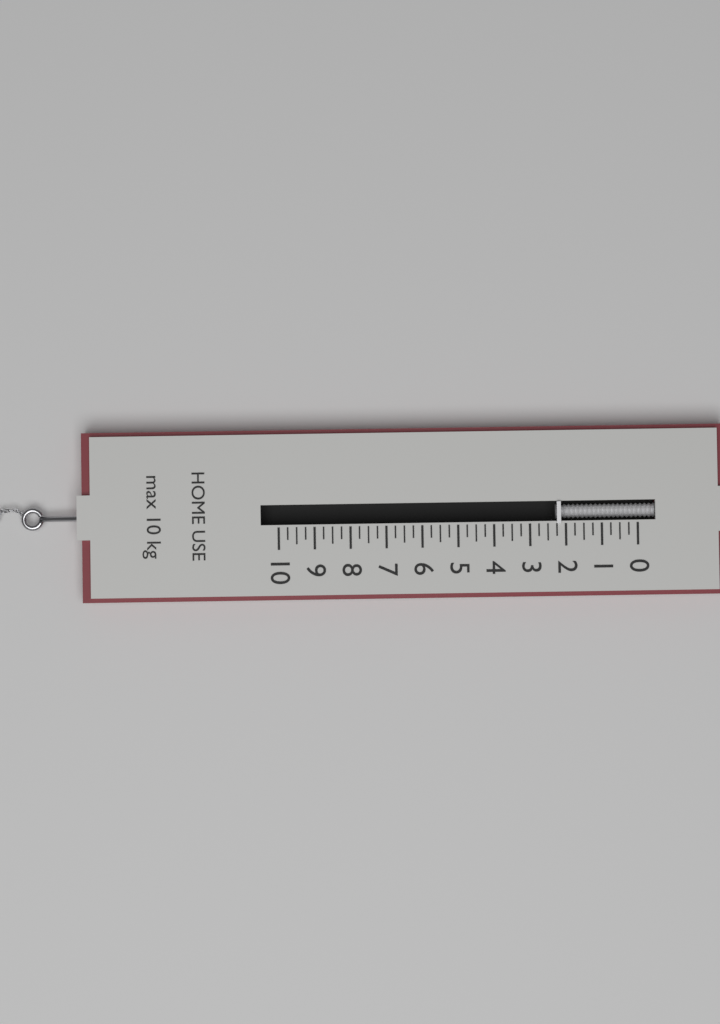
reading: 2.25 kg
